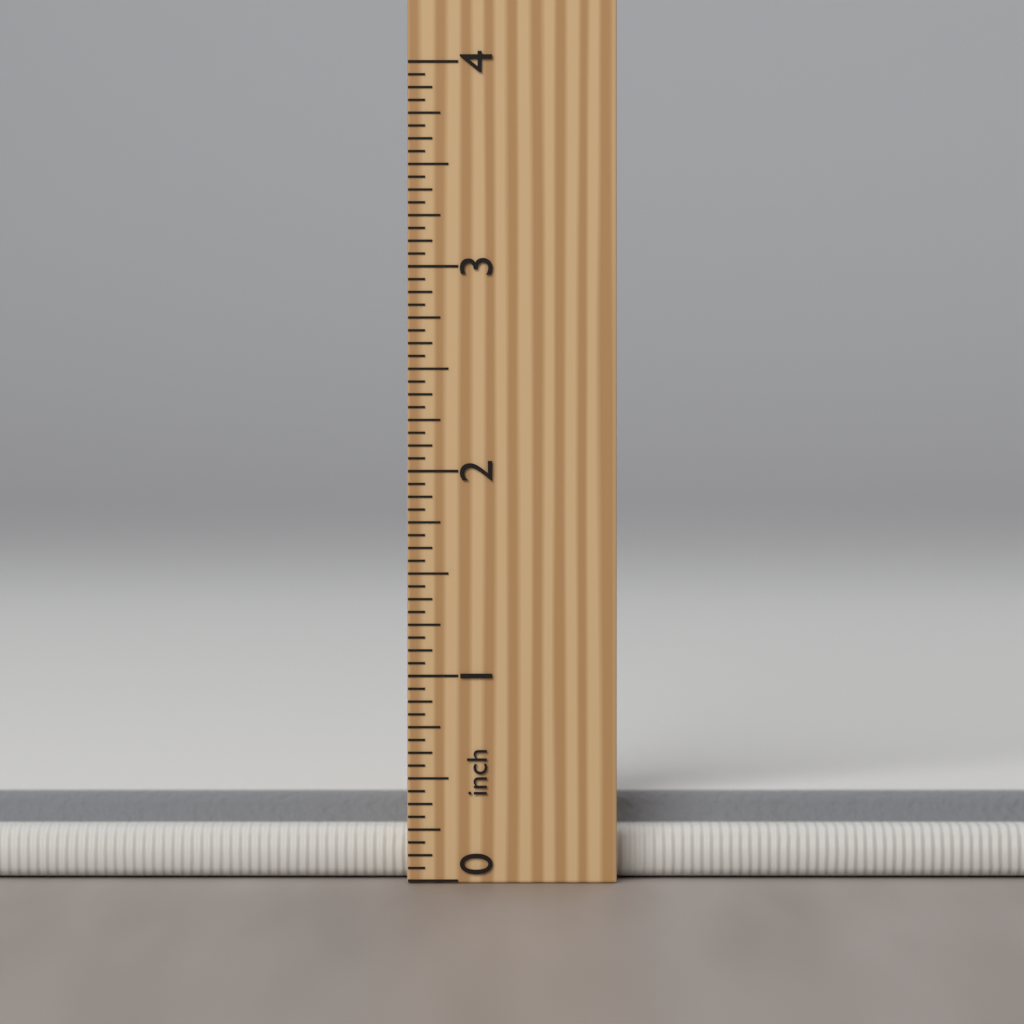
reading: 0.4000 inch
